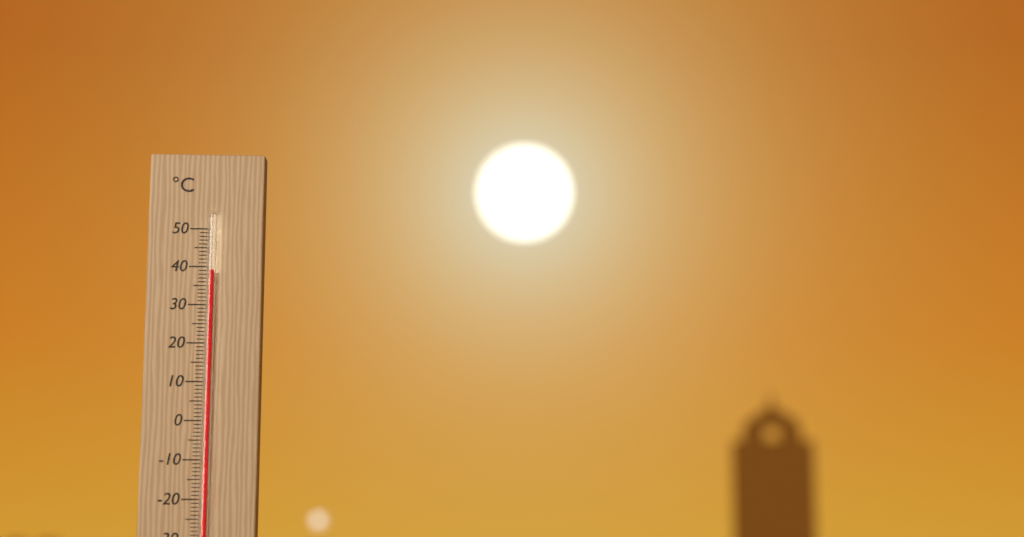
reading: 39 °C
